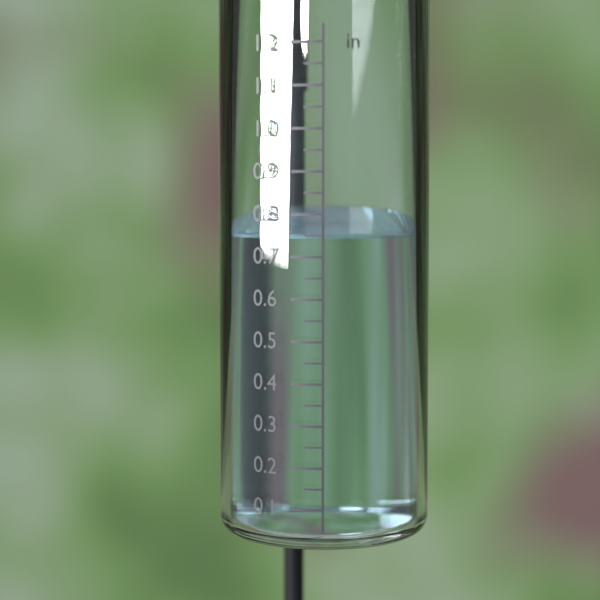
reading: 0.75 in
